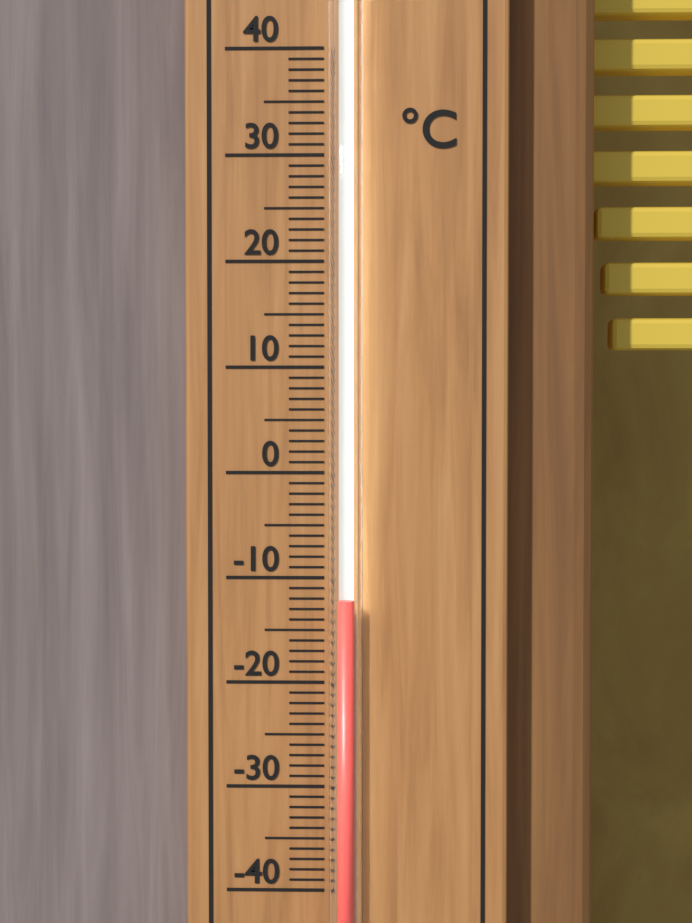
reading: -12 °C
